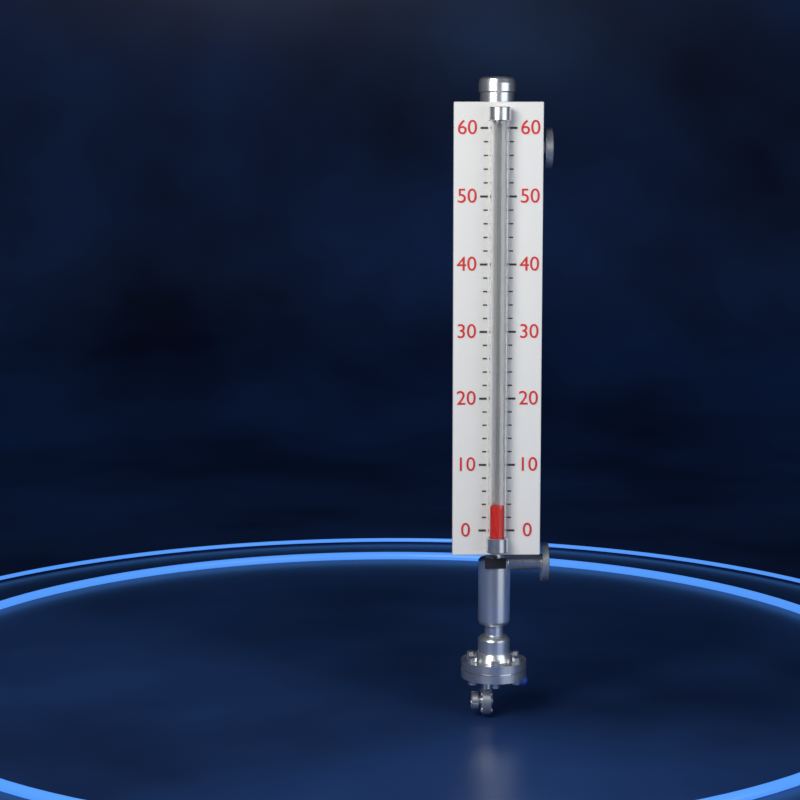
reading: 4 (no unit)
